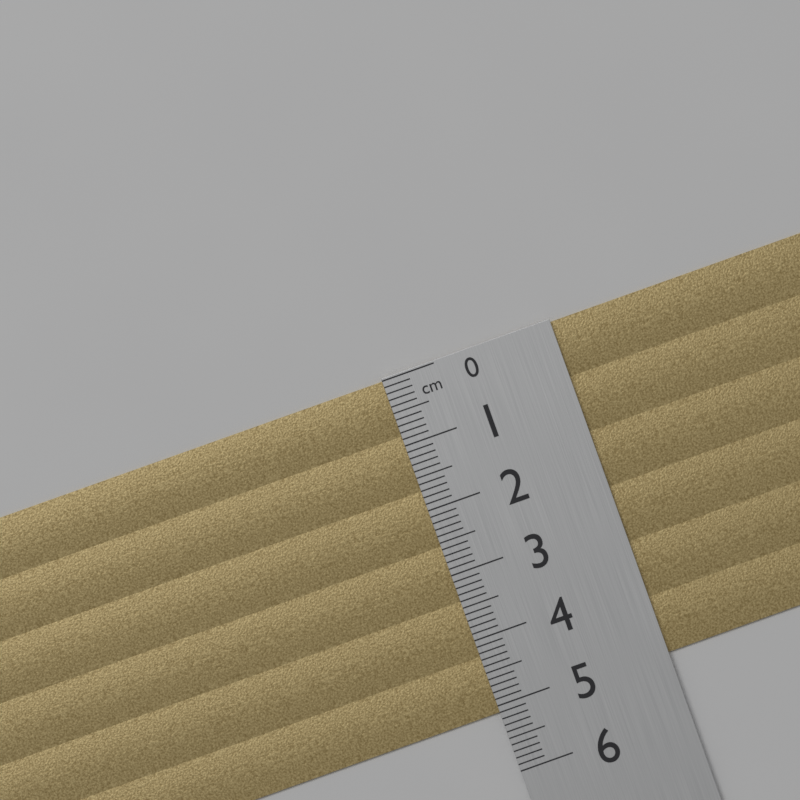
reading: 5.1 cm
